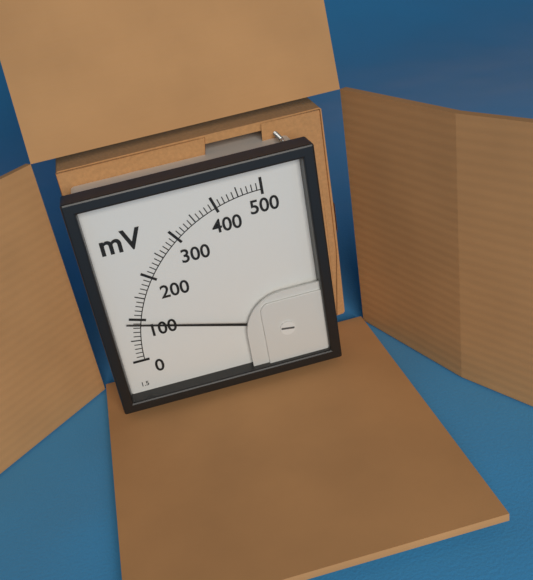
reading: 90 mV
